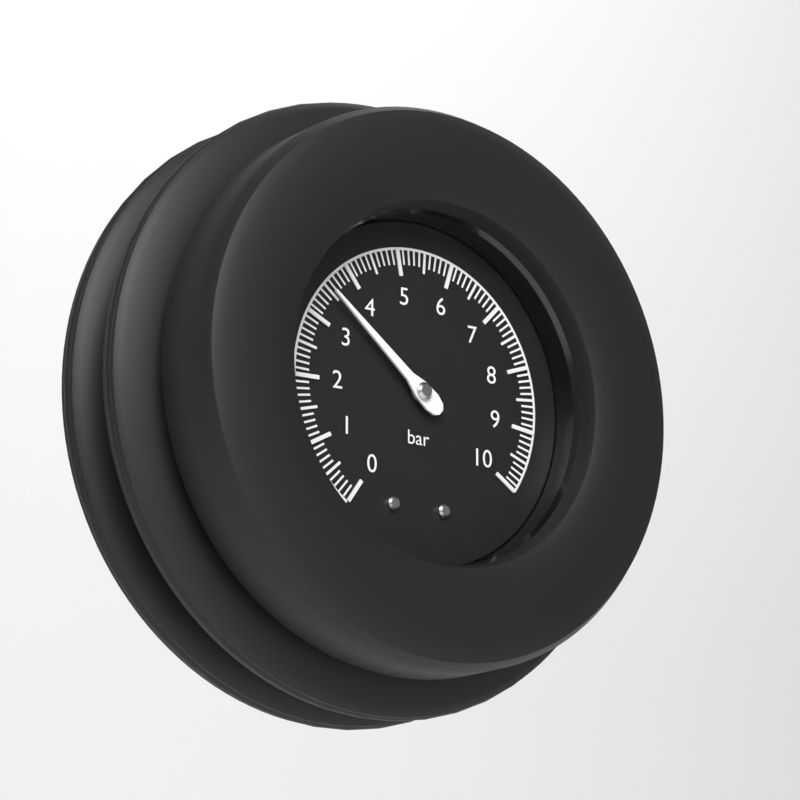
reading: 3.5 bar
